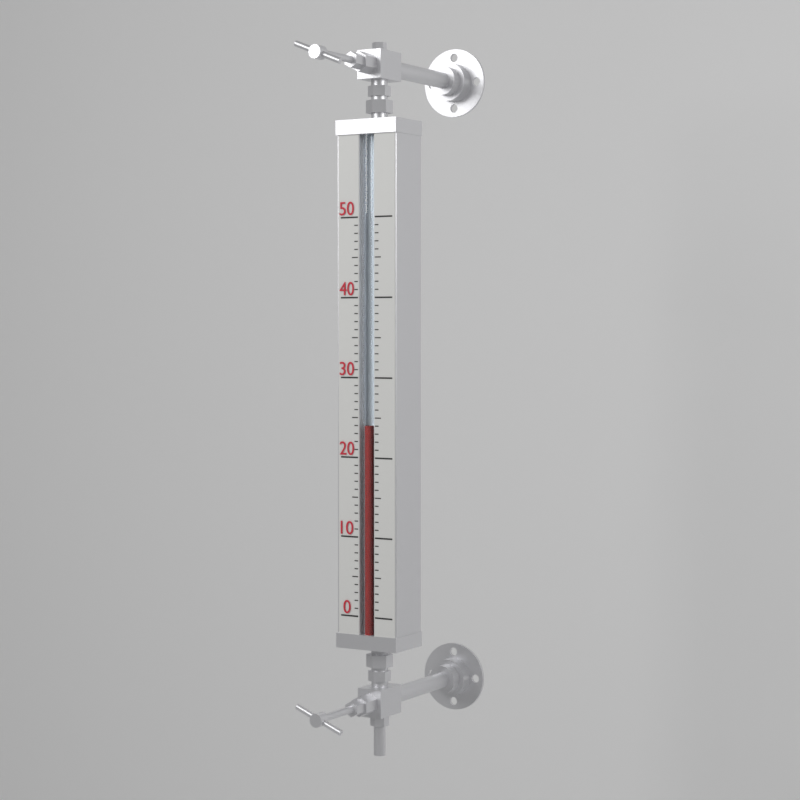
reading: 24 (no unit)
